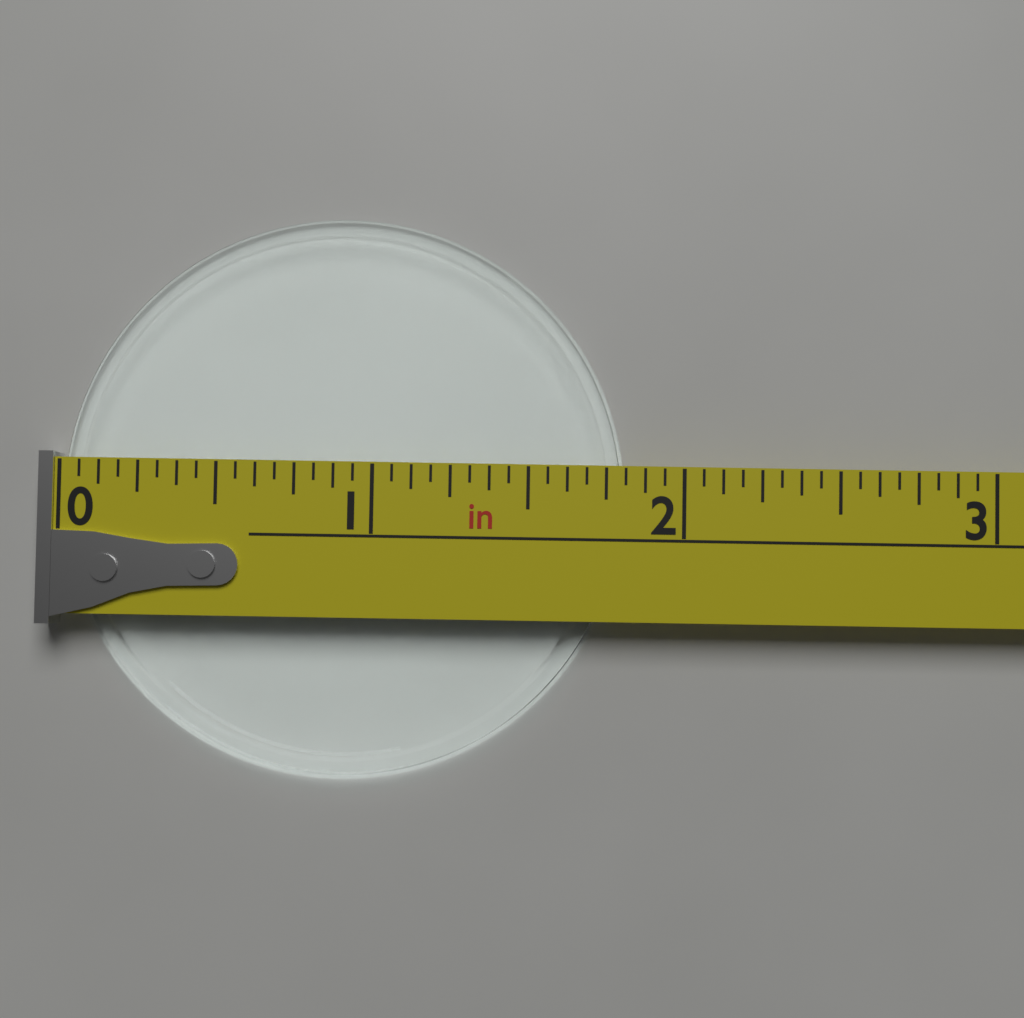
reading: 1.8125 in
